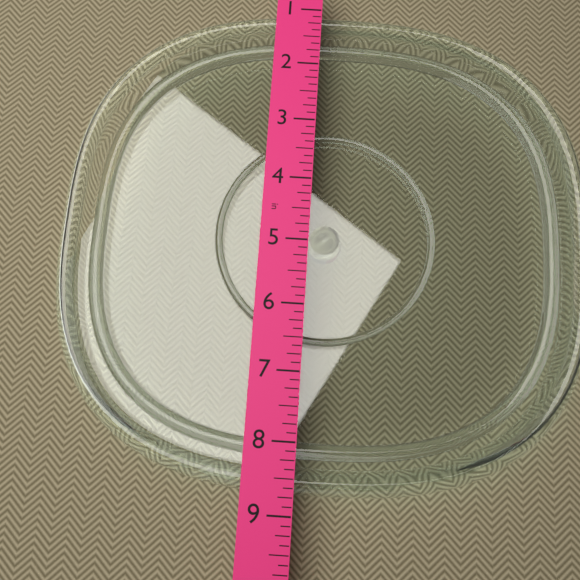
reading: 8.750 in
